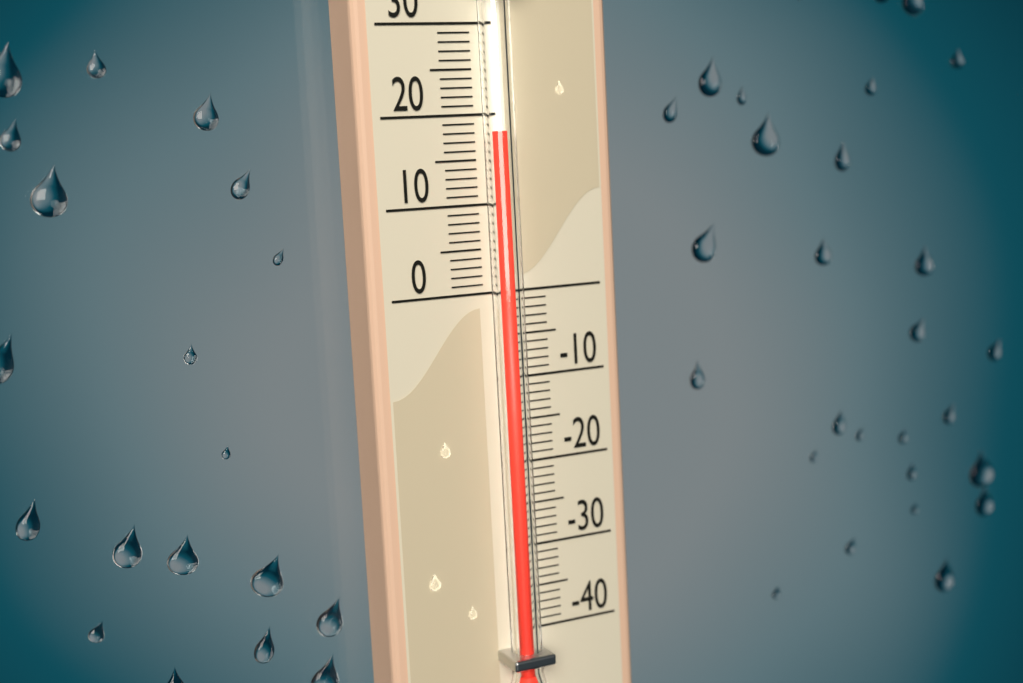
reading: 18 (no unit)
